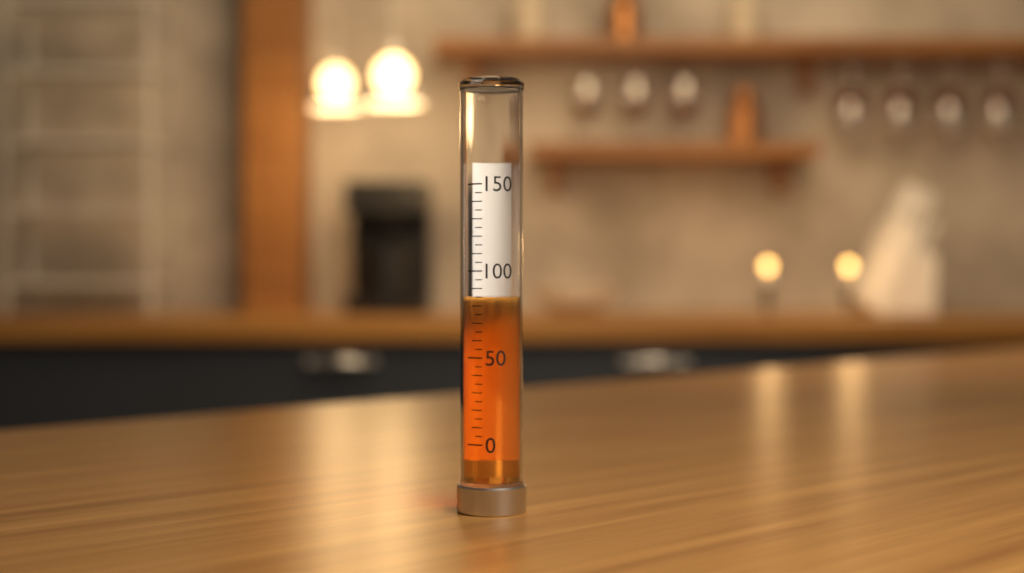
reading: 85 (no unit)
